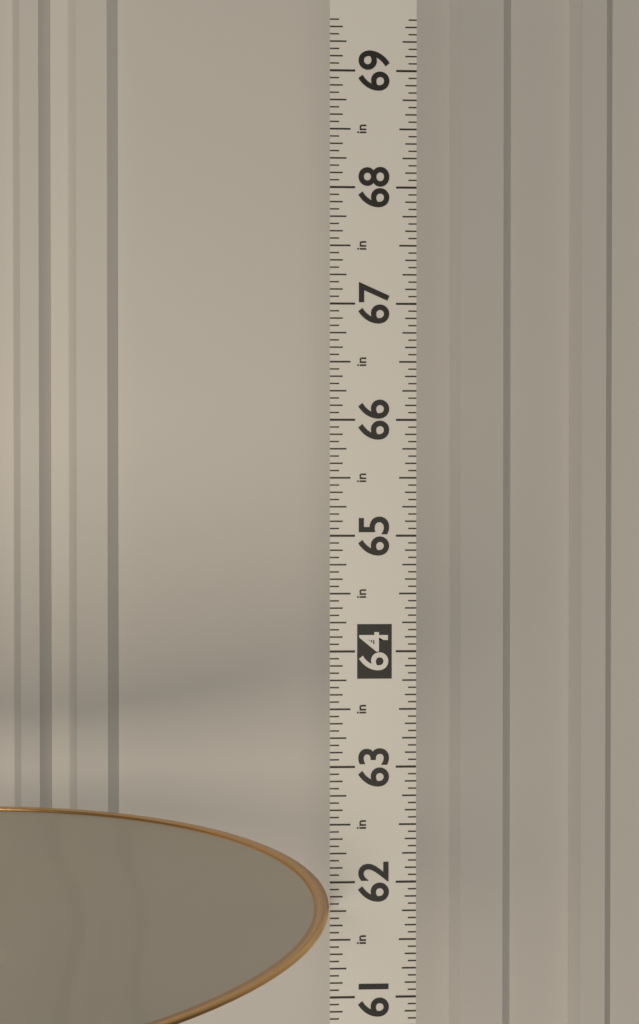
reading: 61.8125 in
